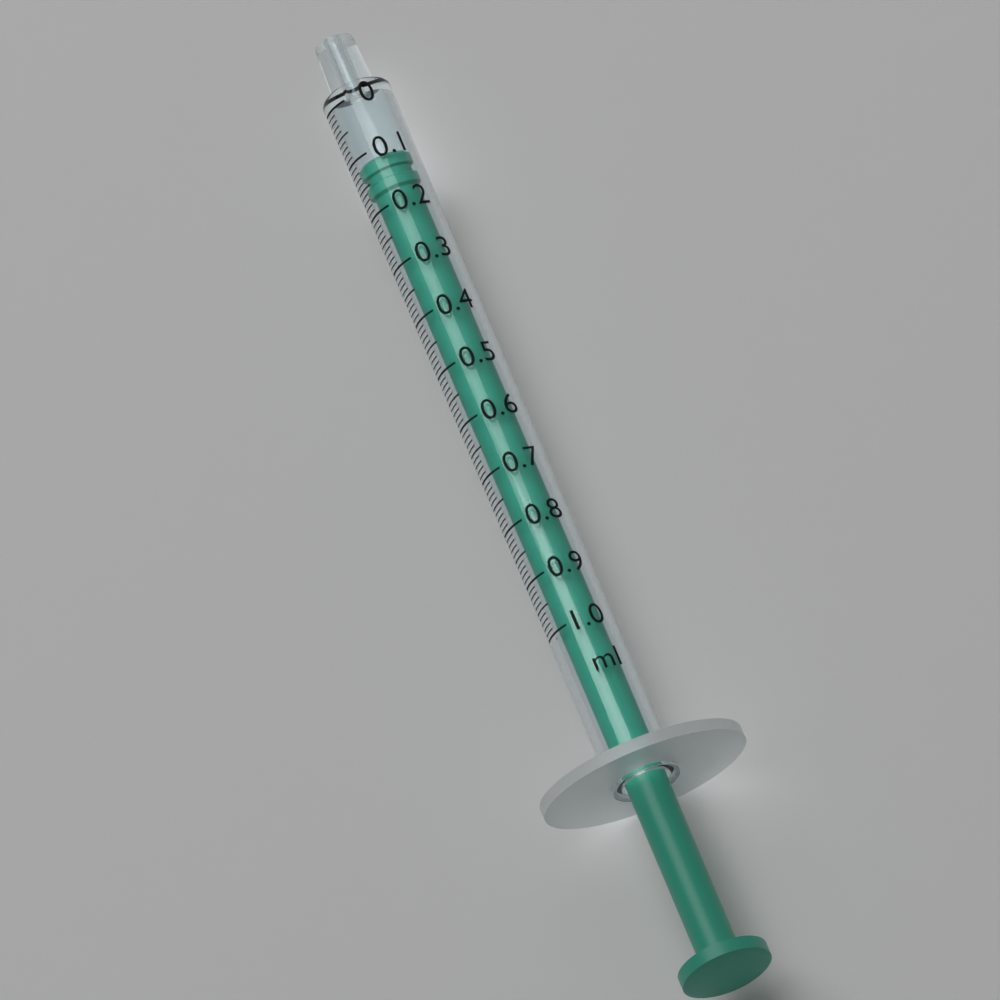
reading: 0.11 ml
